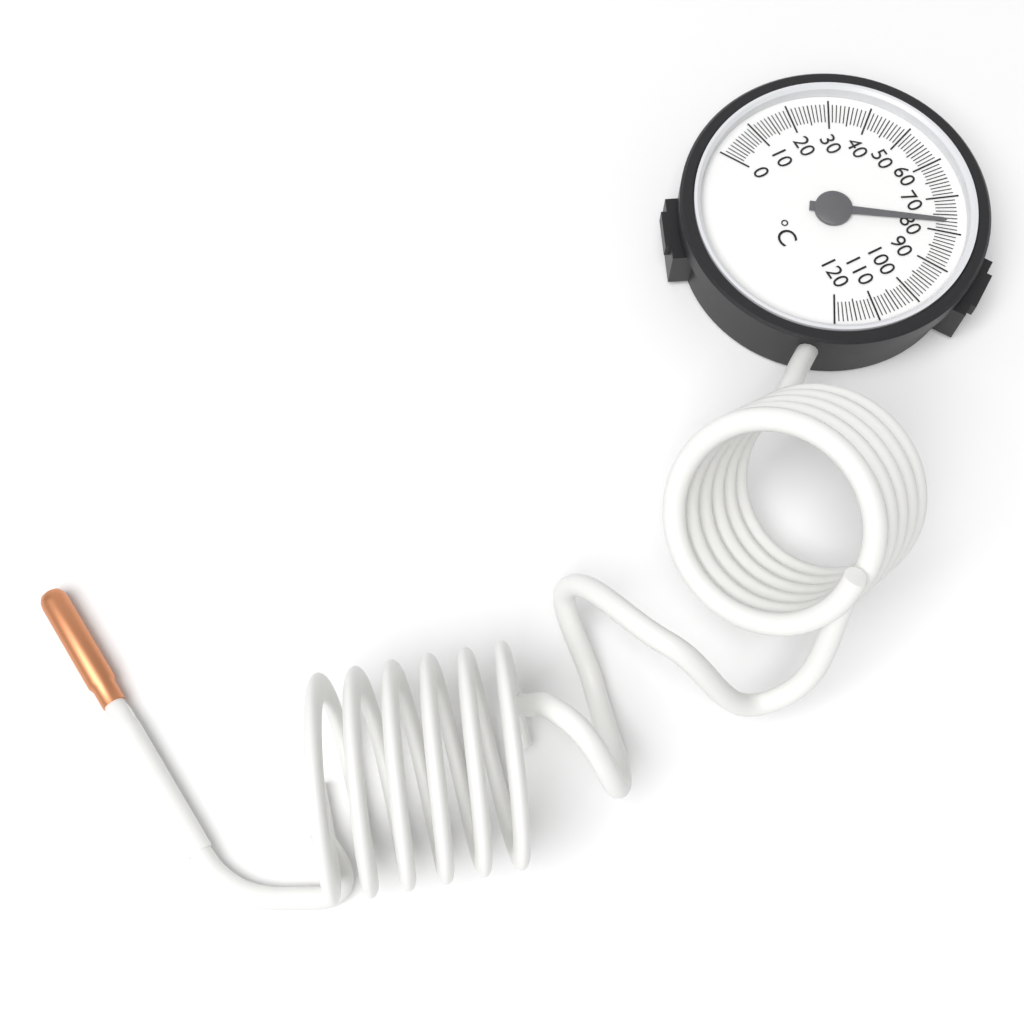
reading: 77 °C
